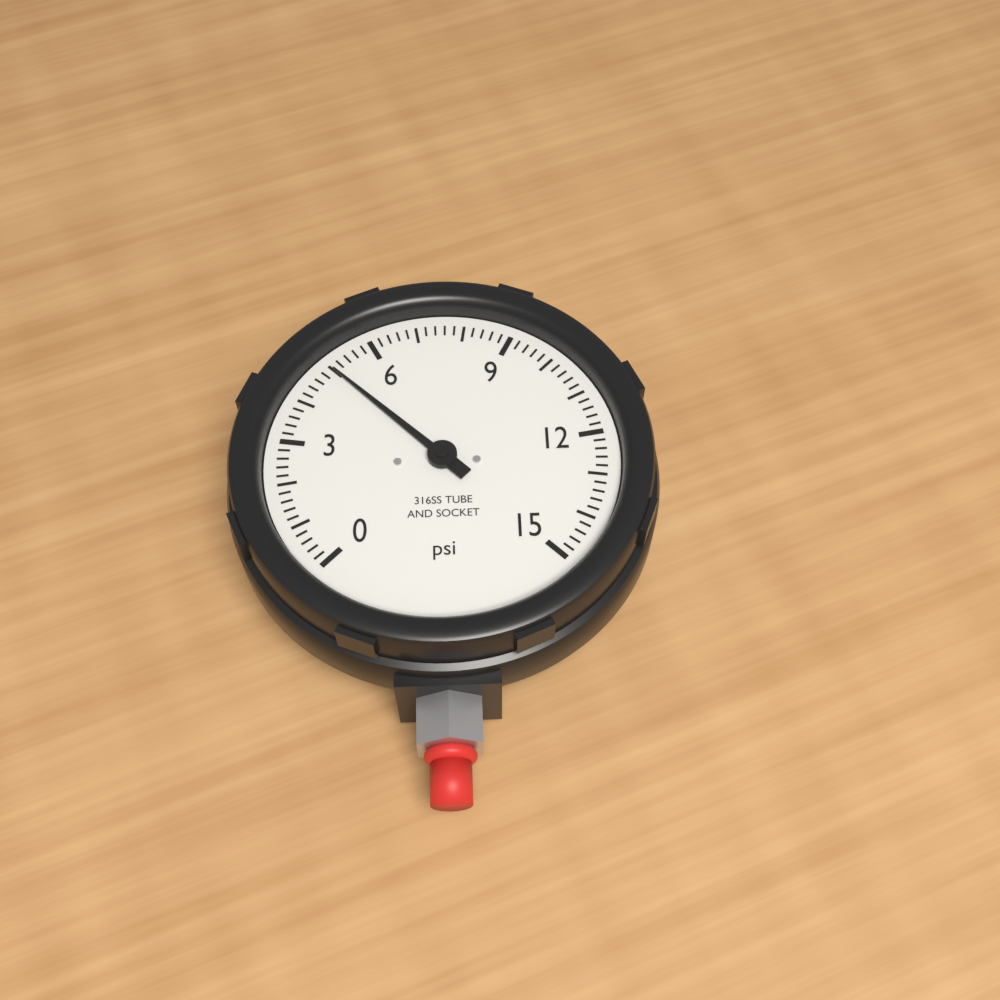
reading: 5.0 psi
